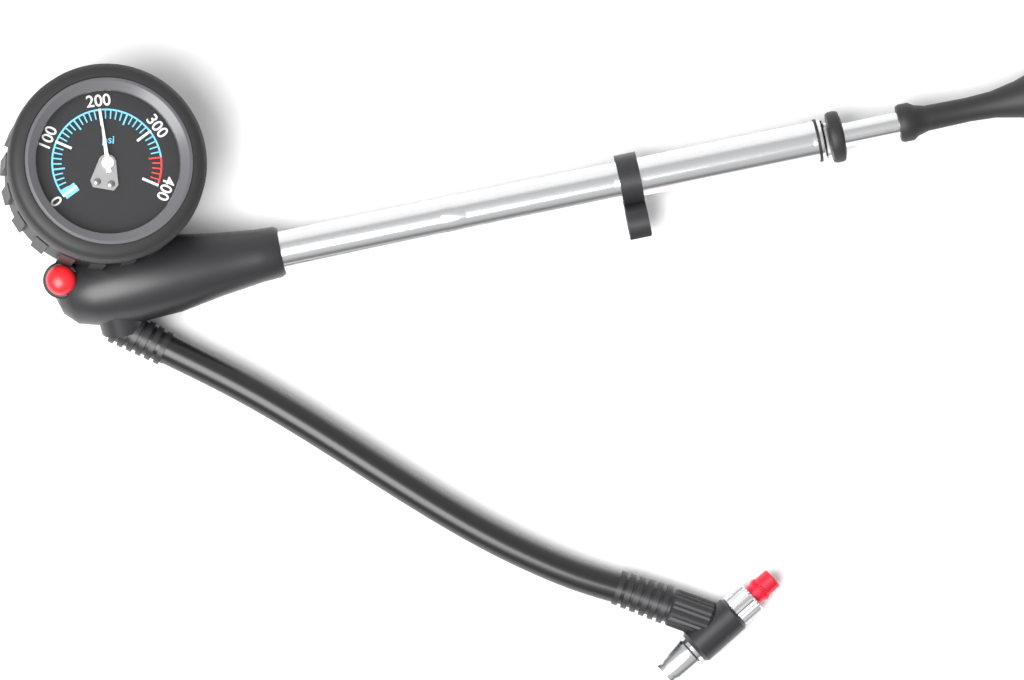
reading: 200 psi
